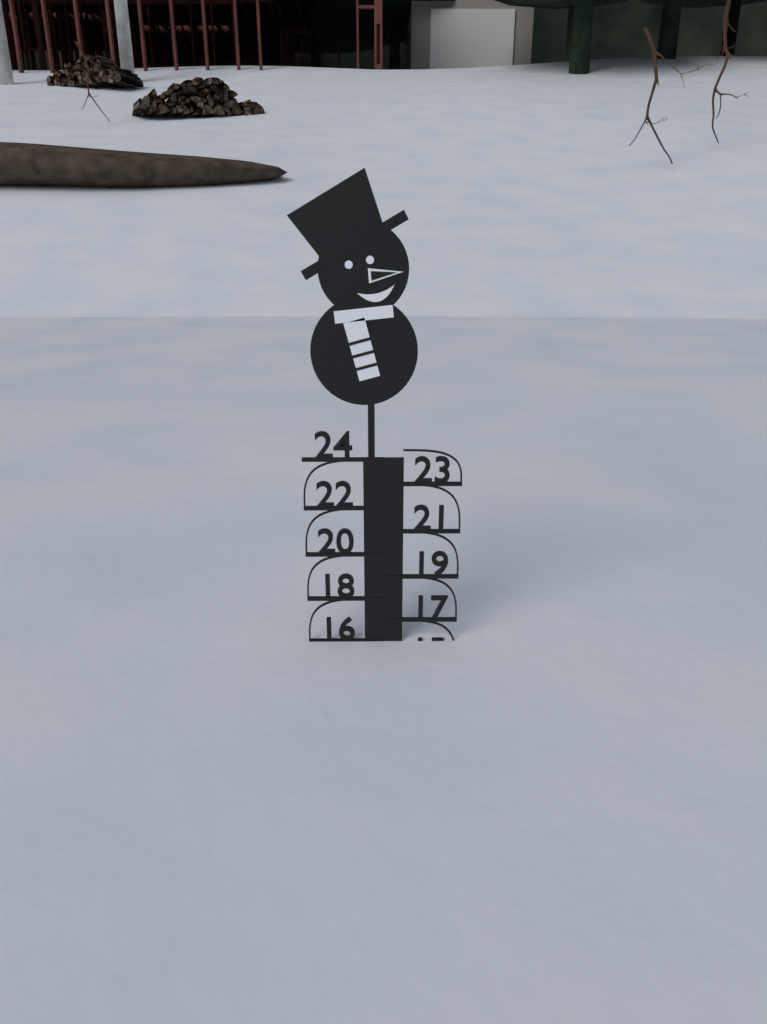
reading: 16 (no unit)
